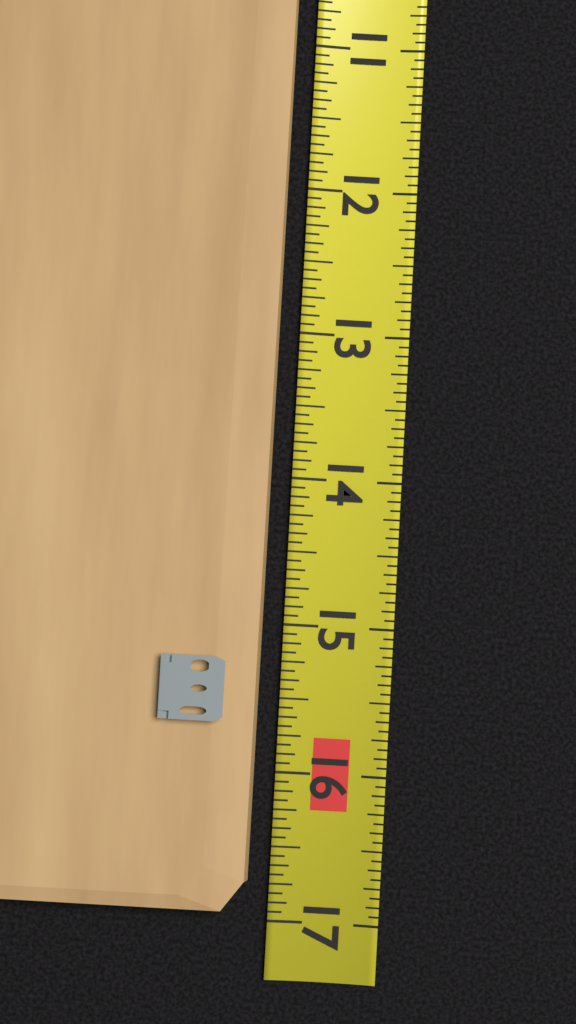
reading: 16.9375 (no unit)
